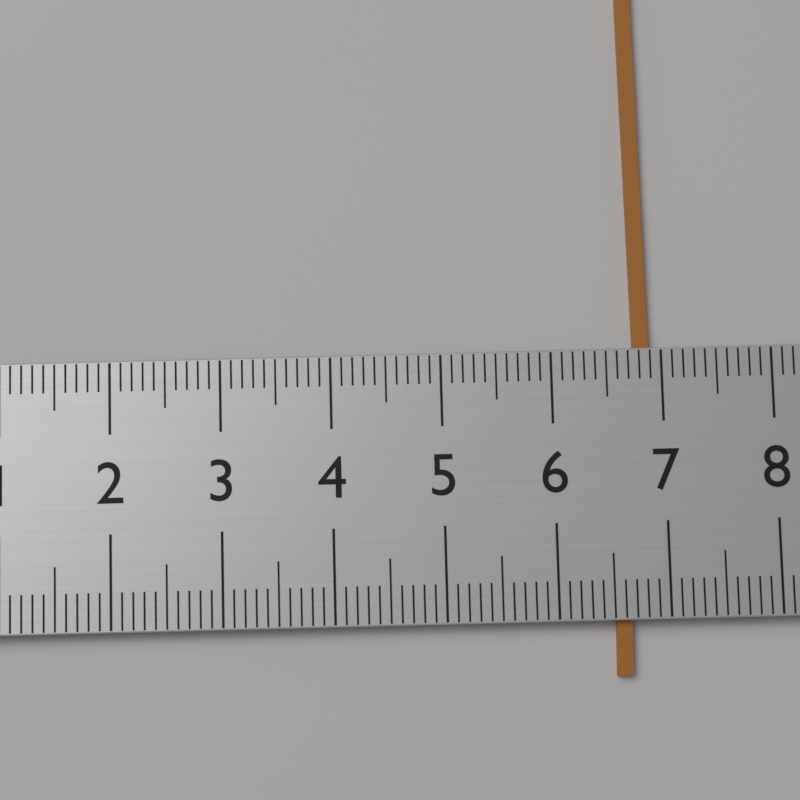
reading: 6.9 (no unit)
